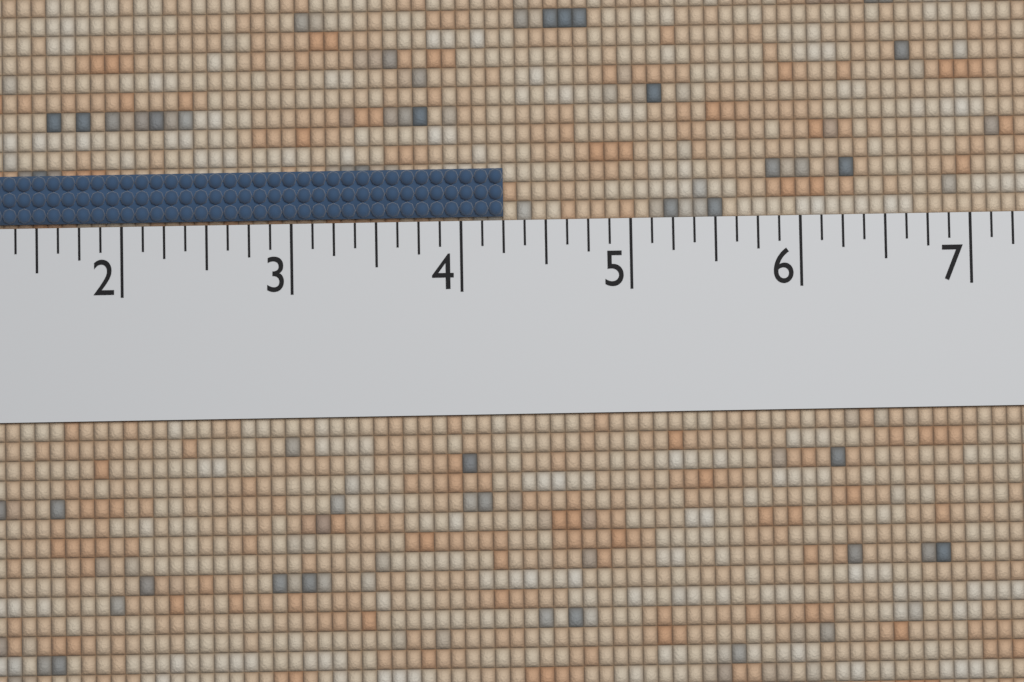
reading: 4.250 (no unit)
